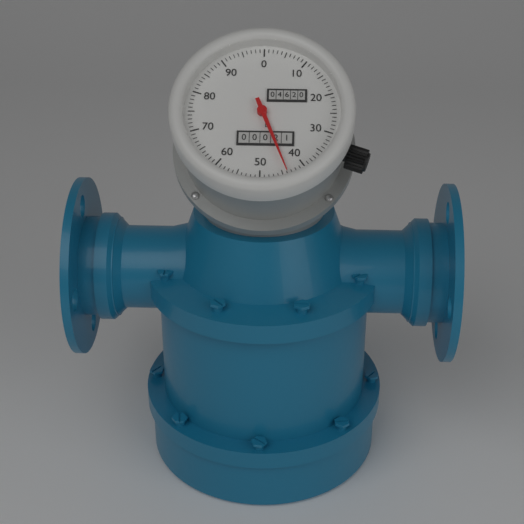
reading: 44 L
